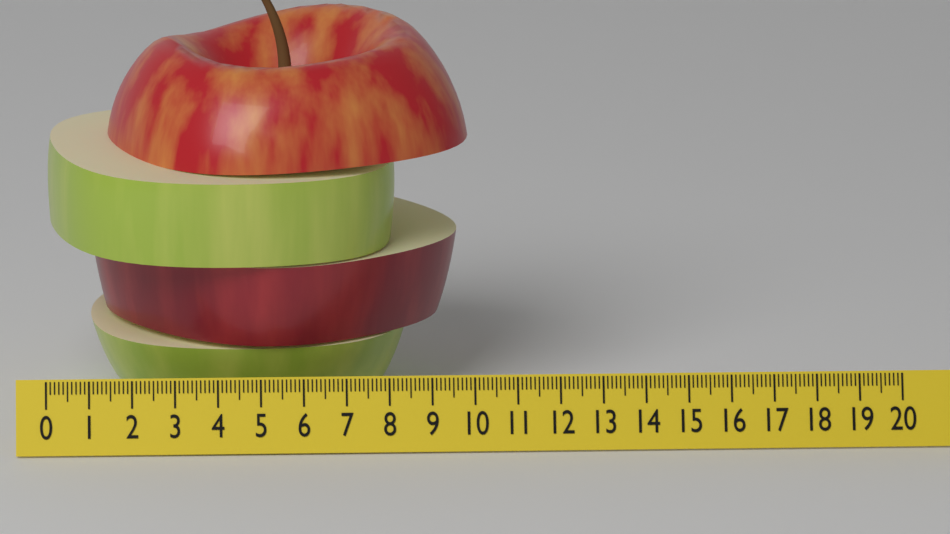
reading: 10.0 (no unit)
